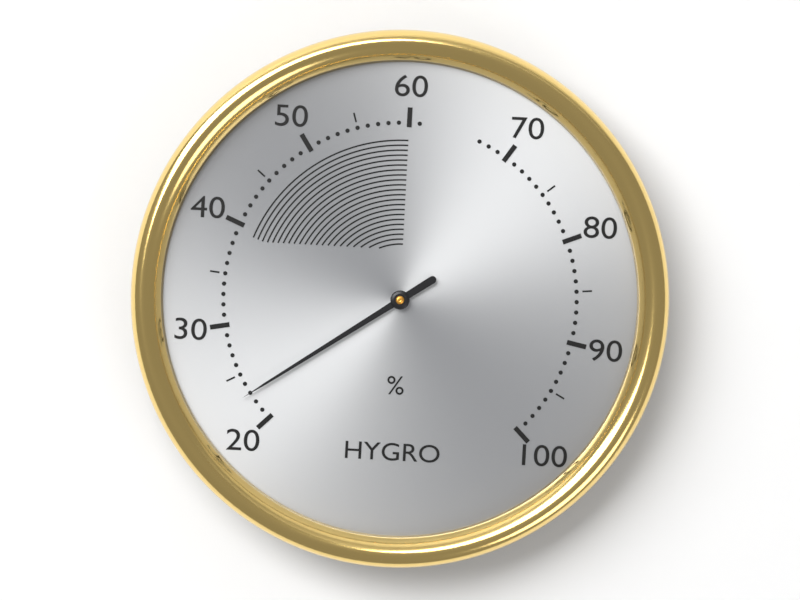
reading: 23 %
